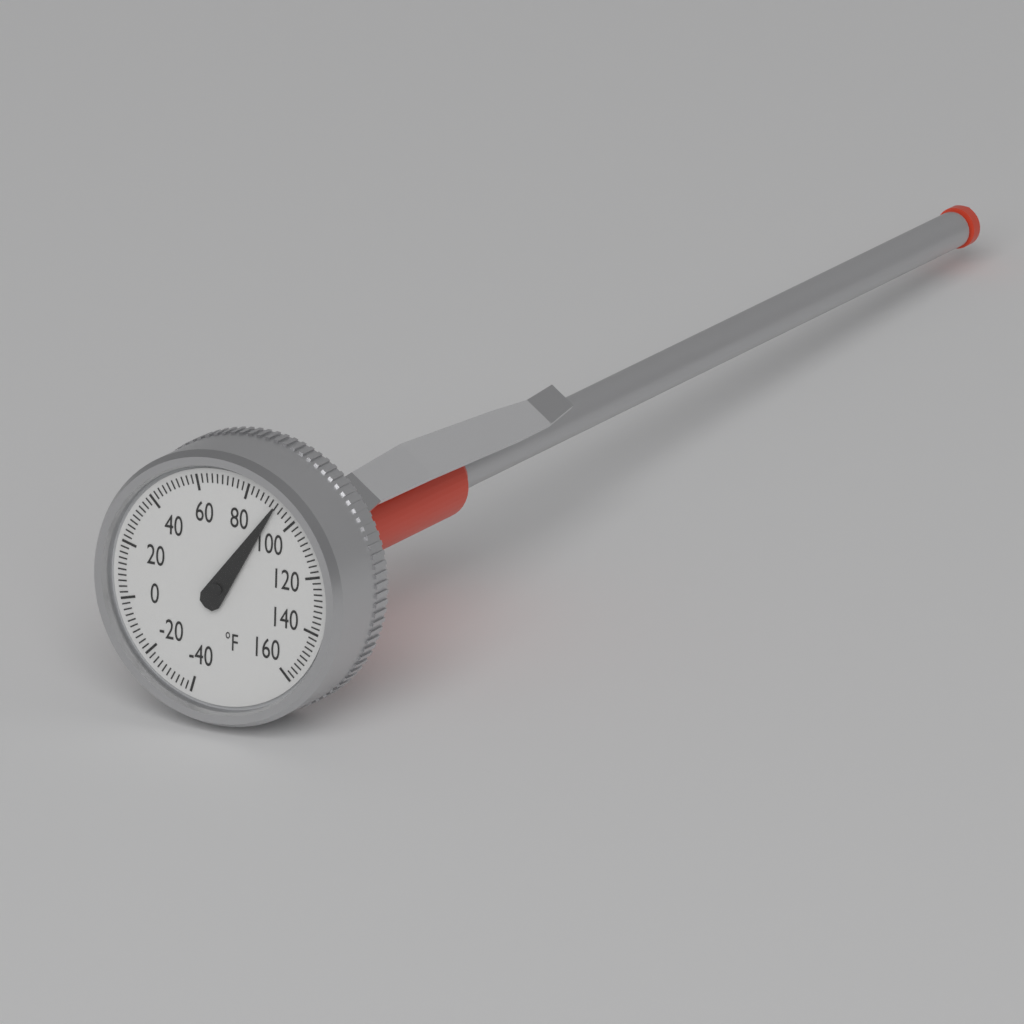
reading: 92 °F
